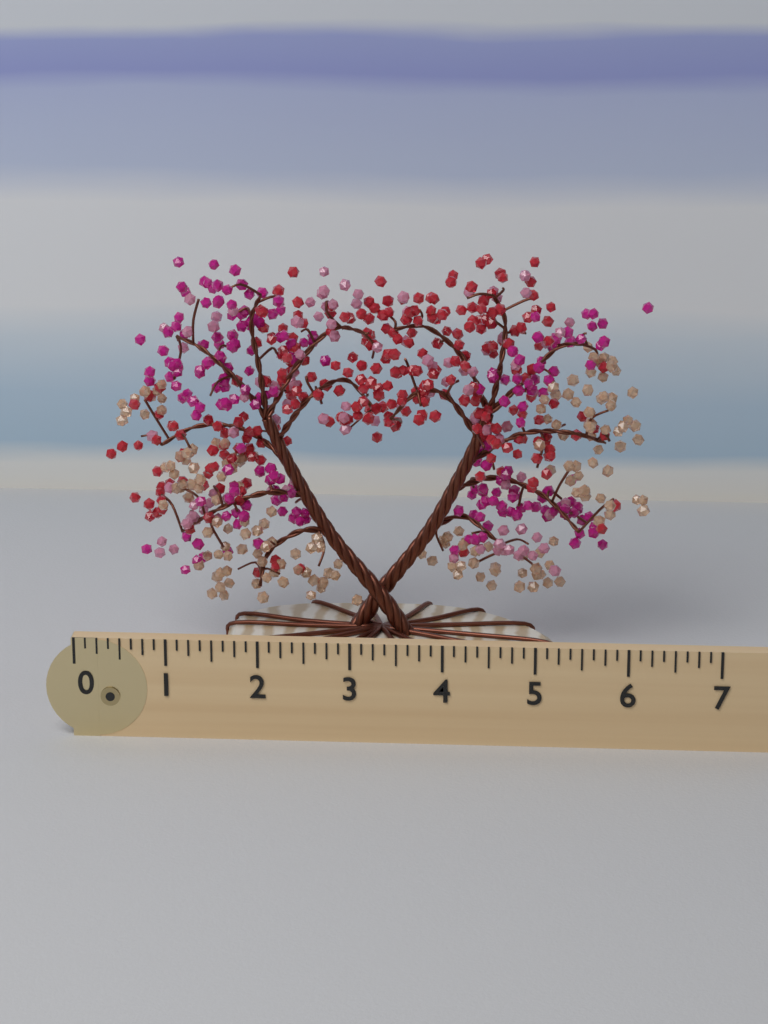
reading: 6.250 (no unit)
